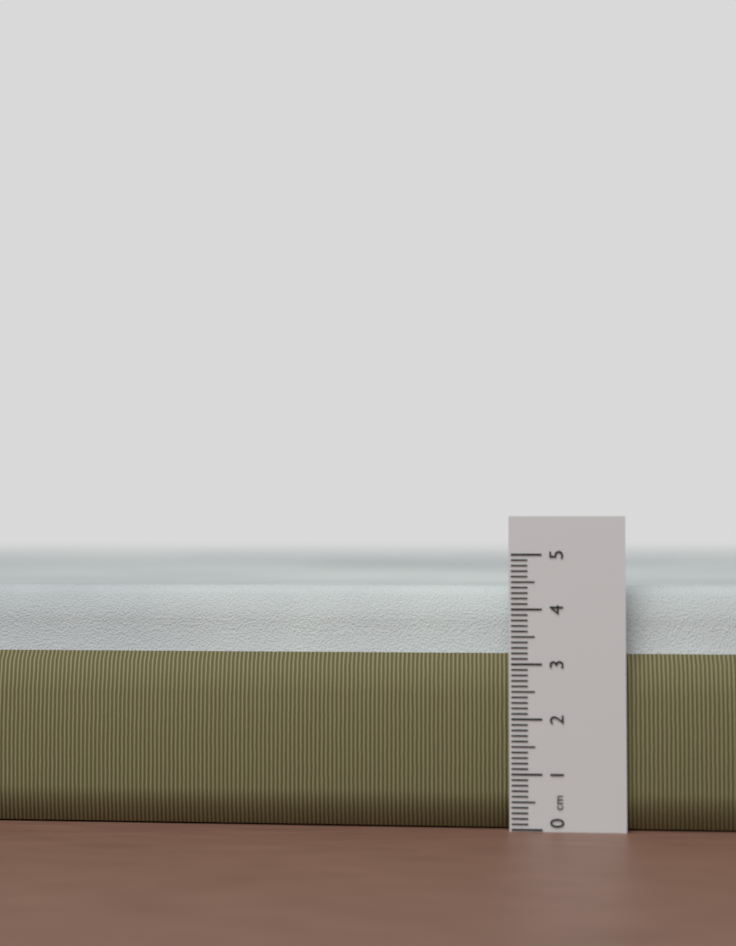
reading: 4.4 cm
